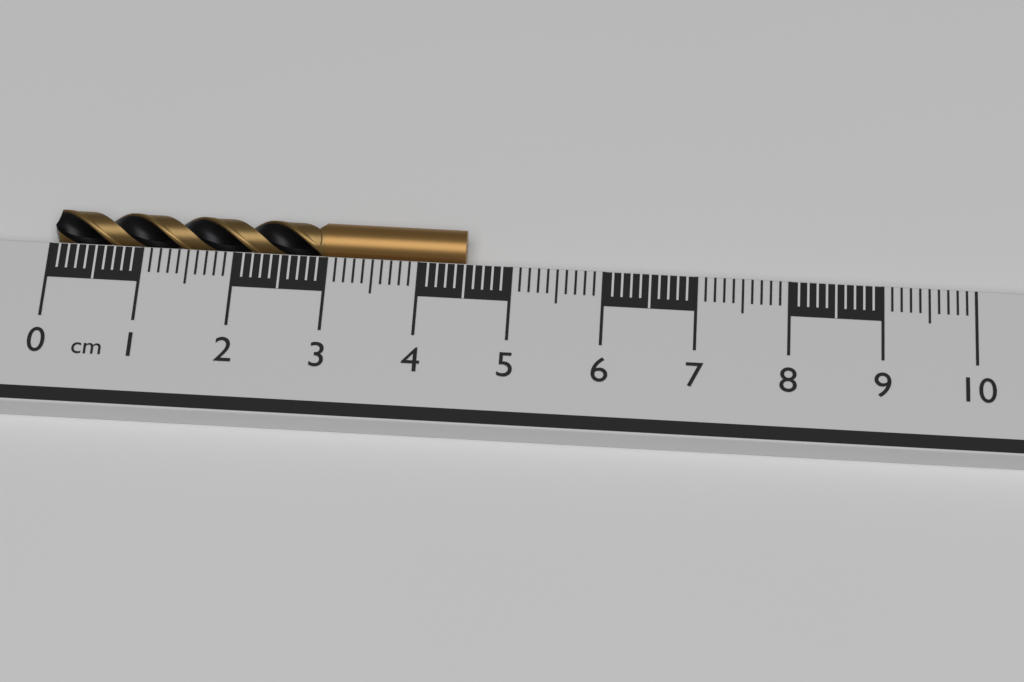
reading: 4.5 cm
